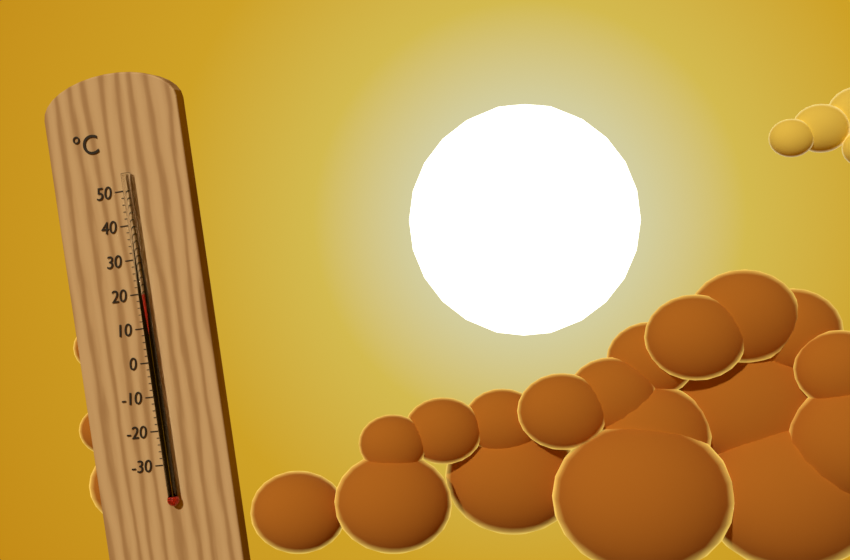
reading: 20 °C
